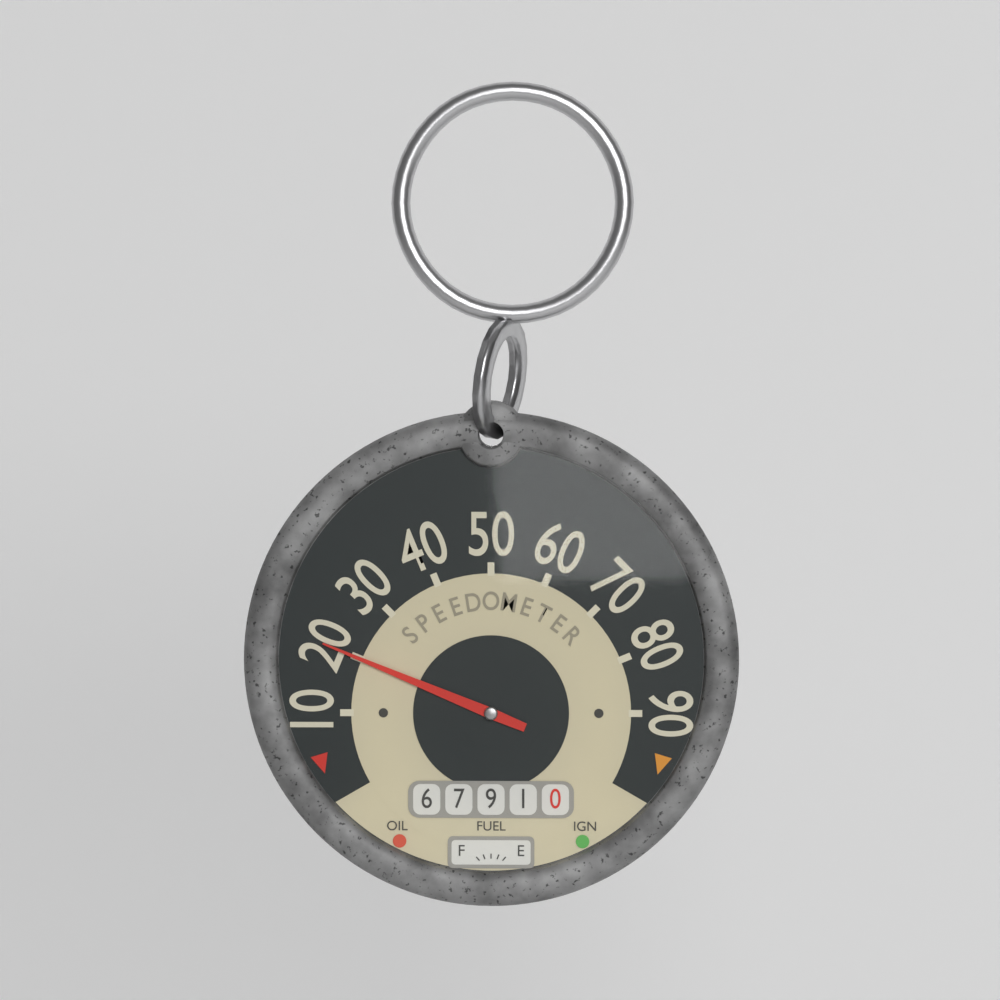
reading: 20 (no unit)
